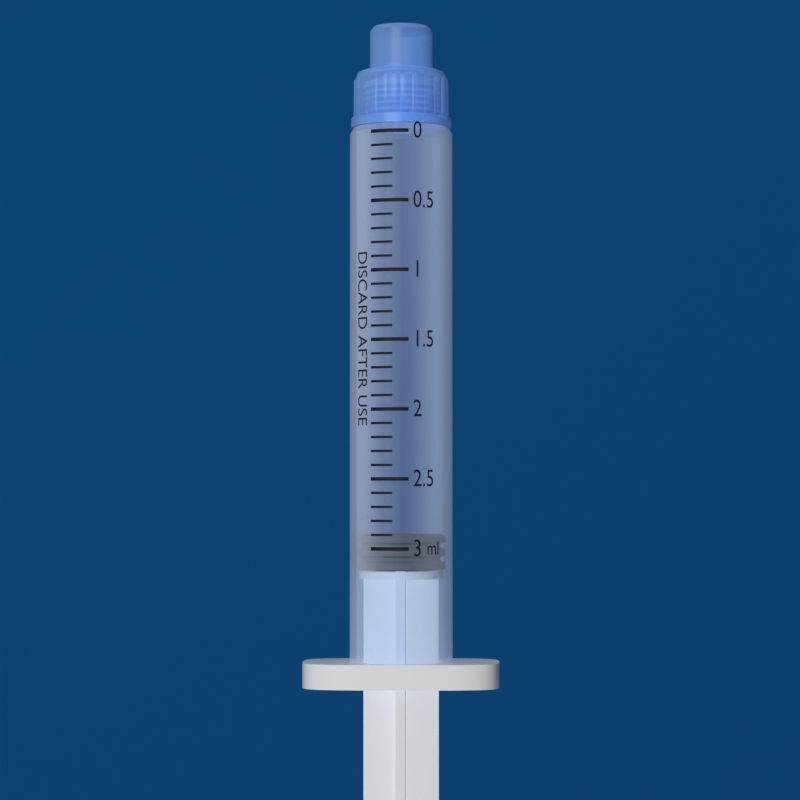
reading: 2.9 ml
